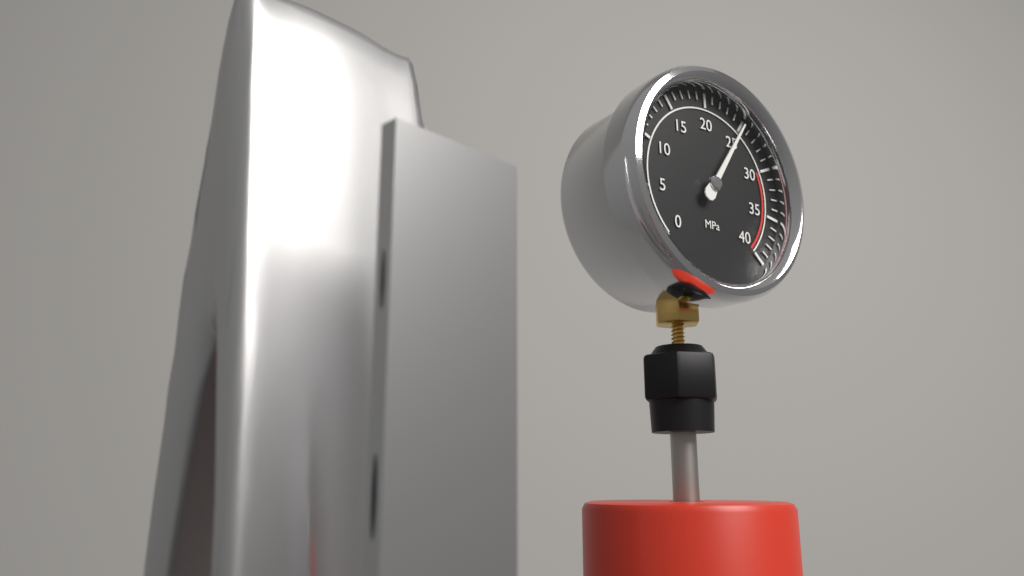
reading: 25 MPa
